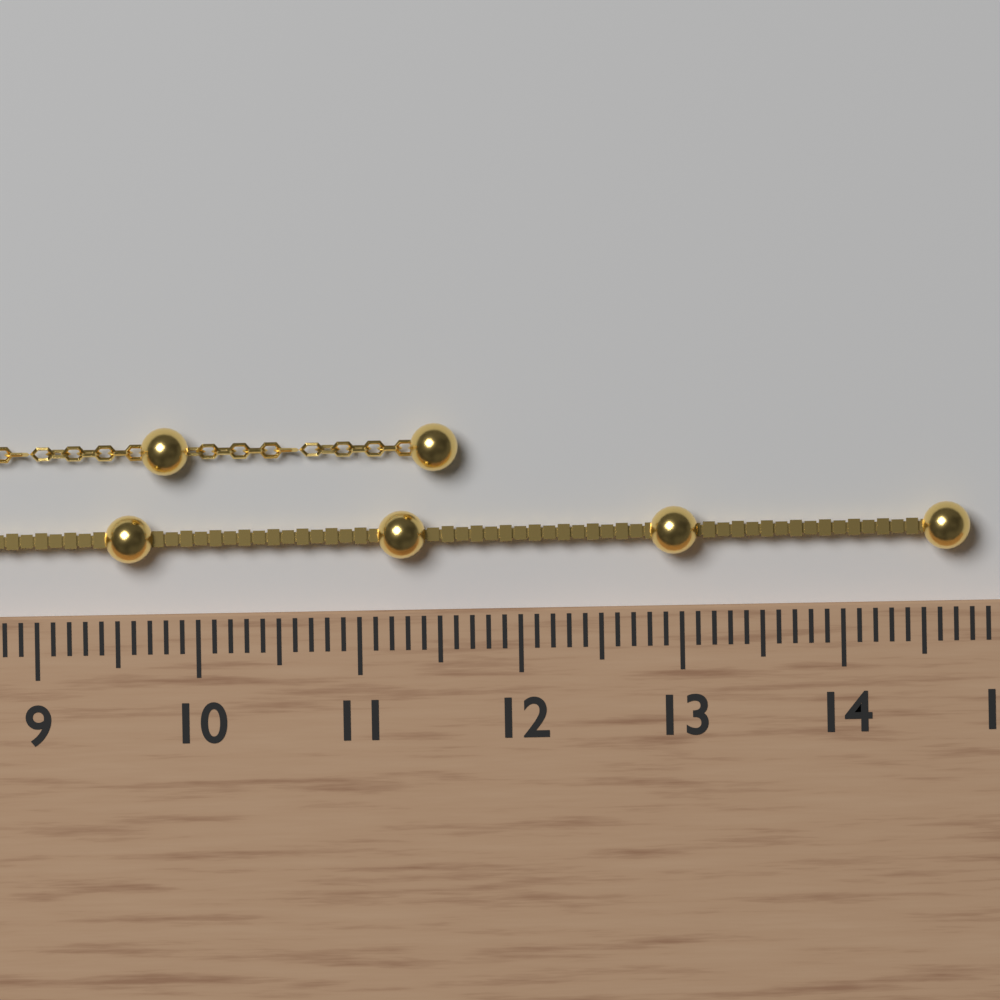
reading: 14.8 cm
